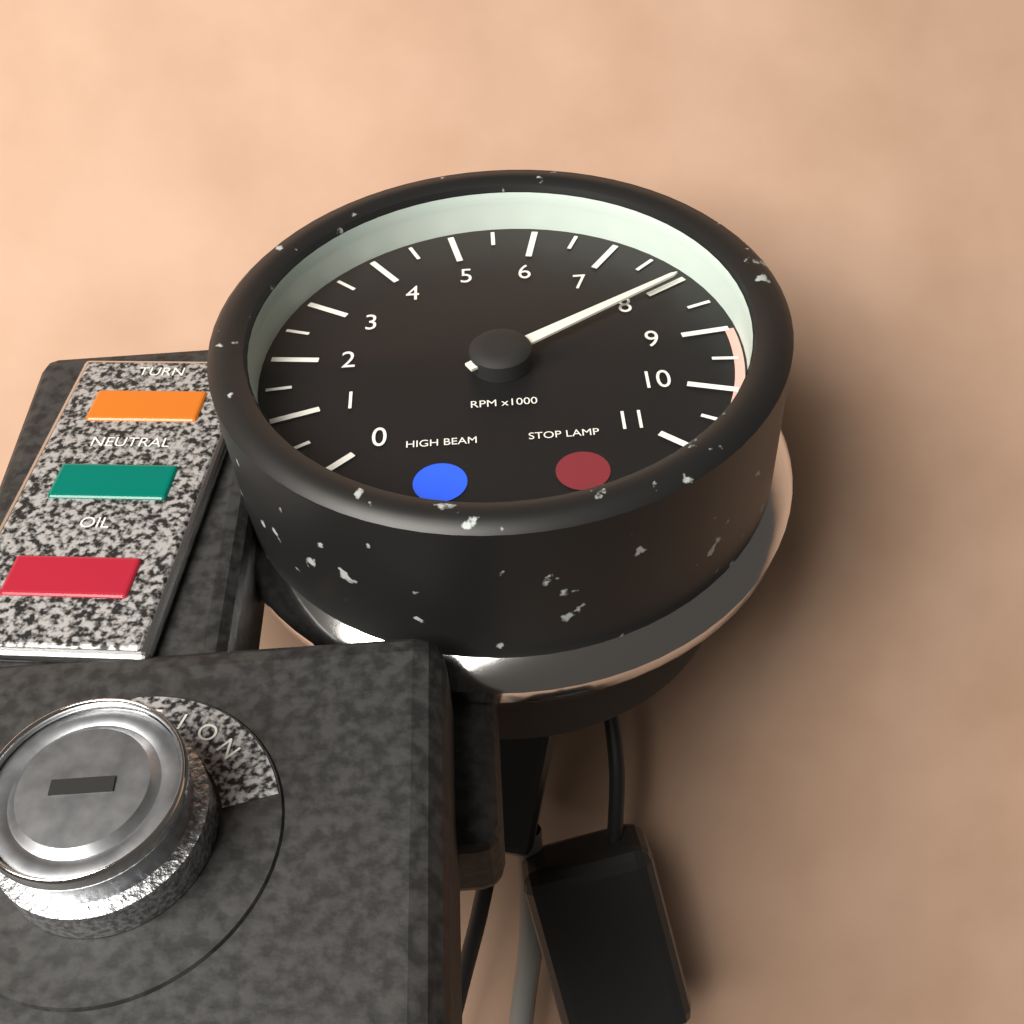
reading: 8000 RPM
